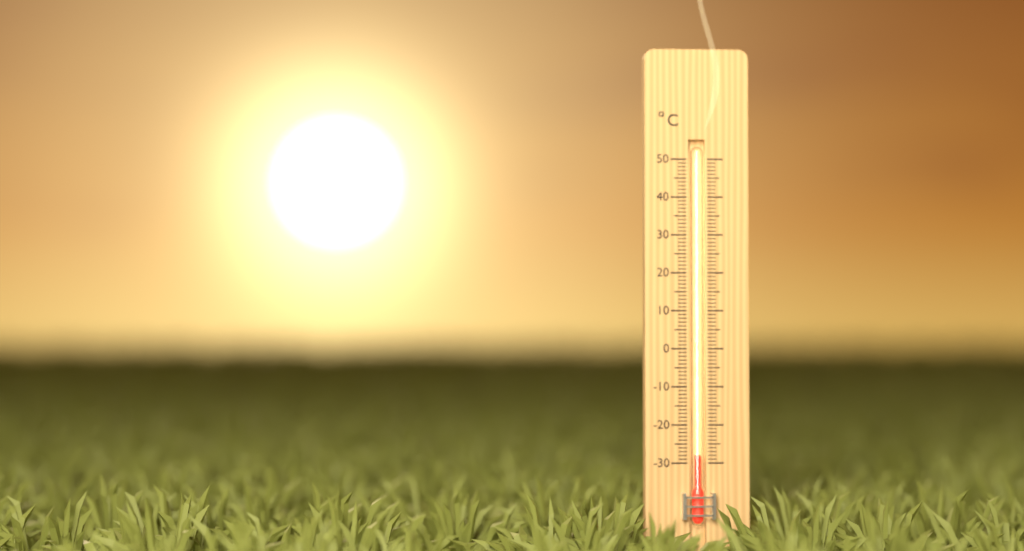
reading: -28 °C
